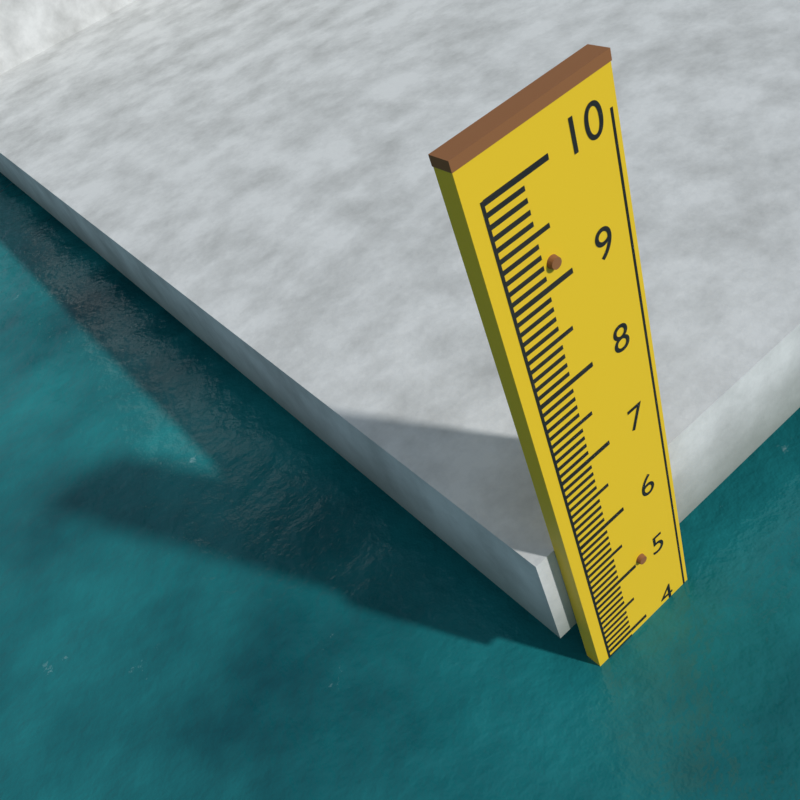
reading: 3.9 (no unit)
